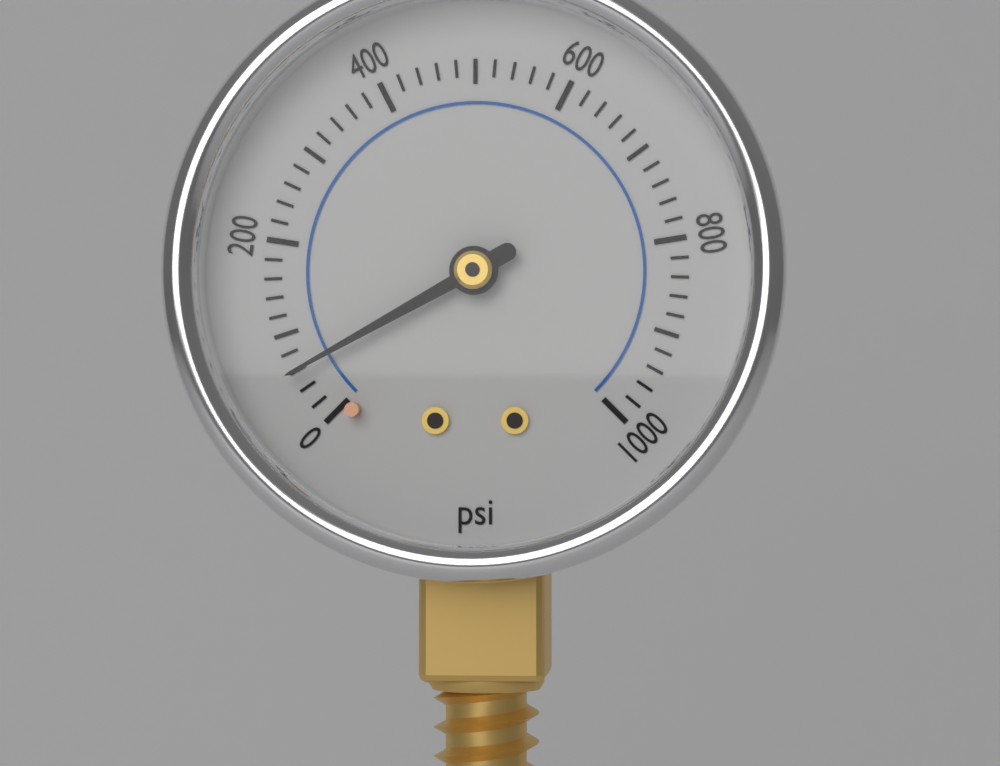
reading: 60 psi
